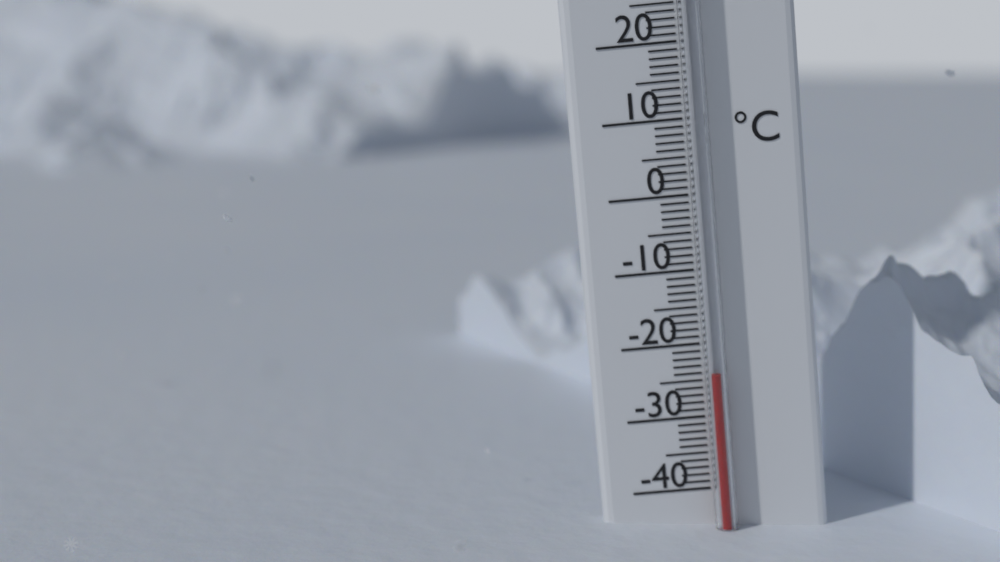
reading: -24 °C
